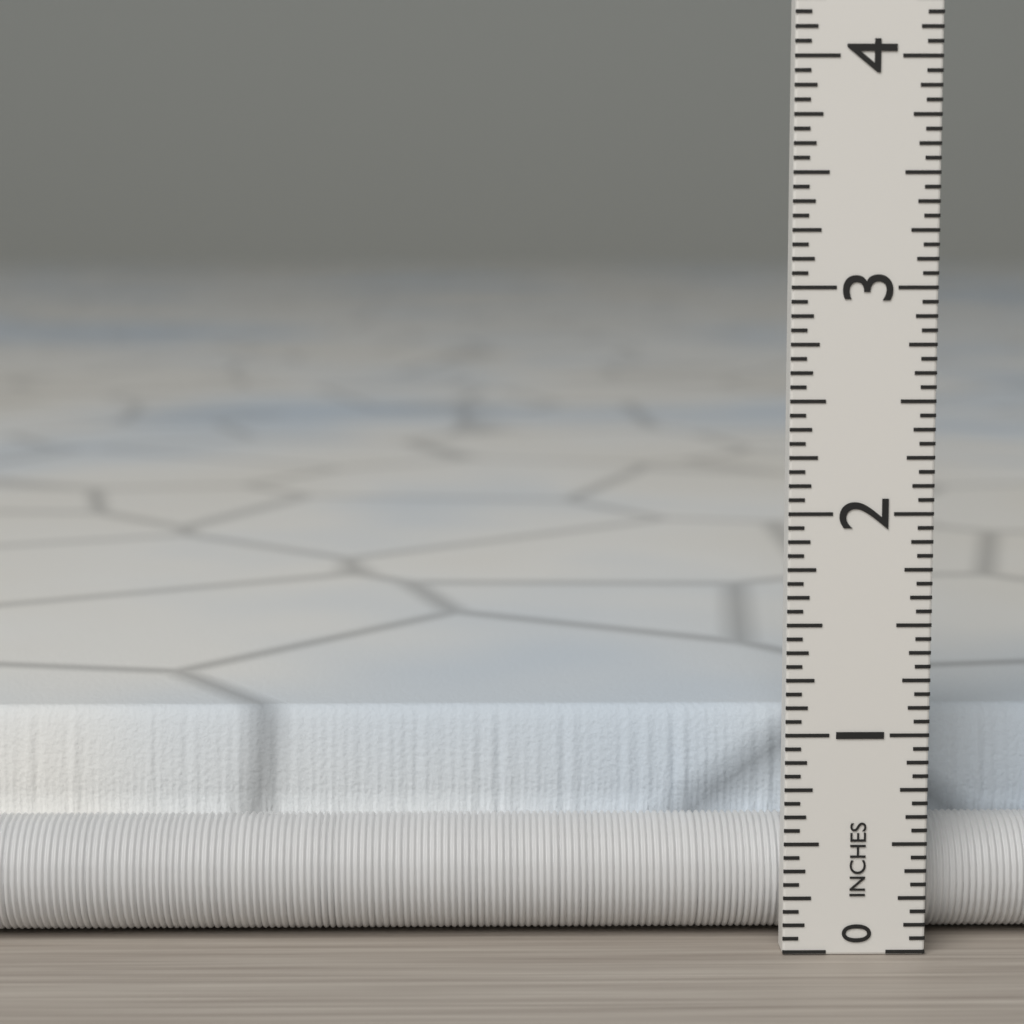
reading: 1.0000 in
